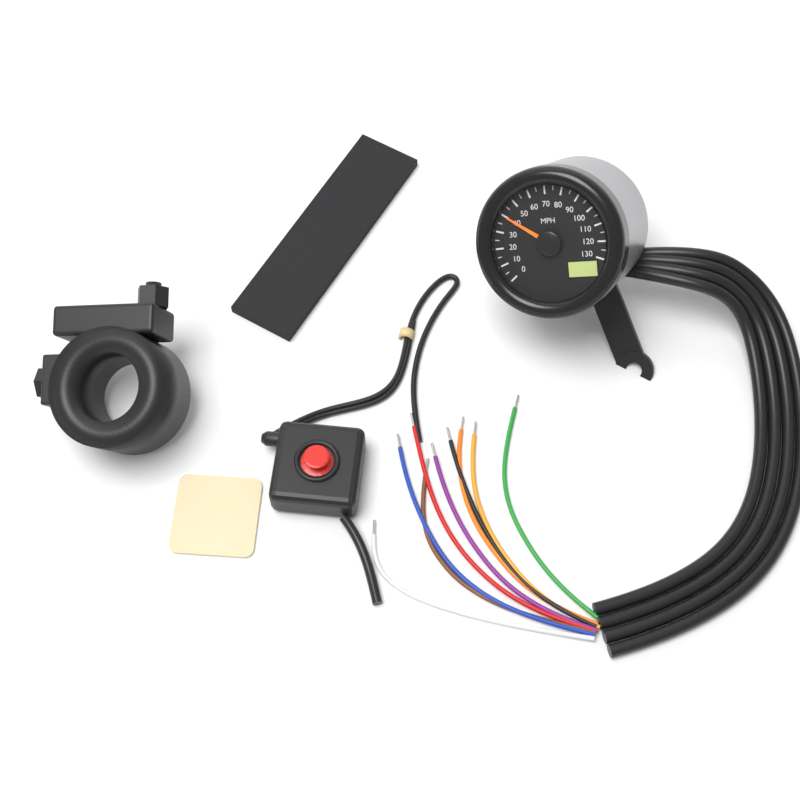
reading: 40 MPH
